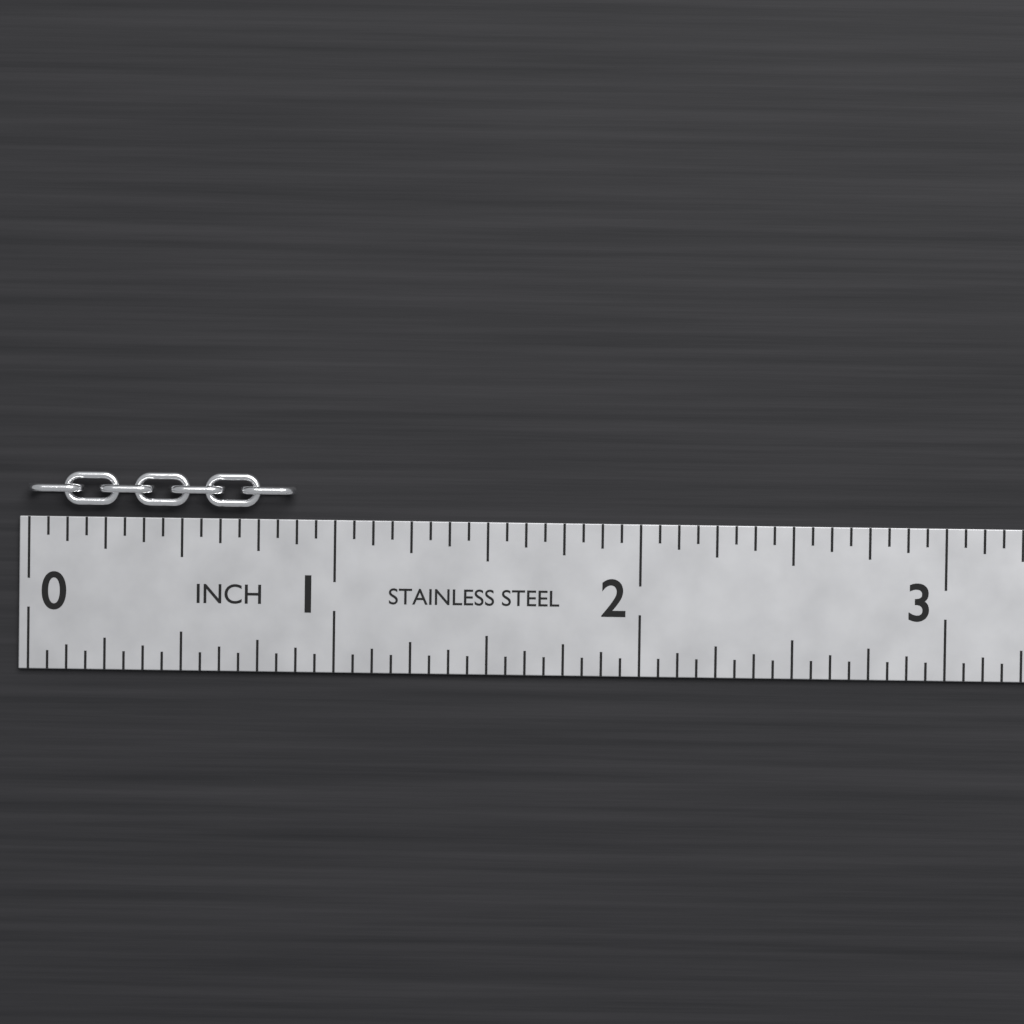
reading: 0.8750 in
